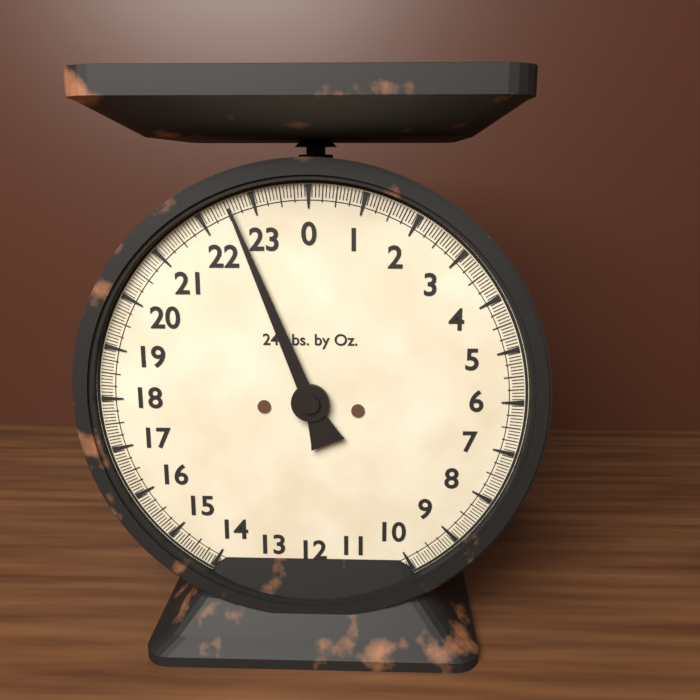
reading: 22.5625 lb
